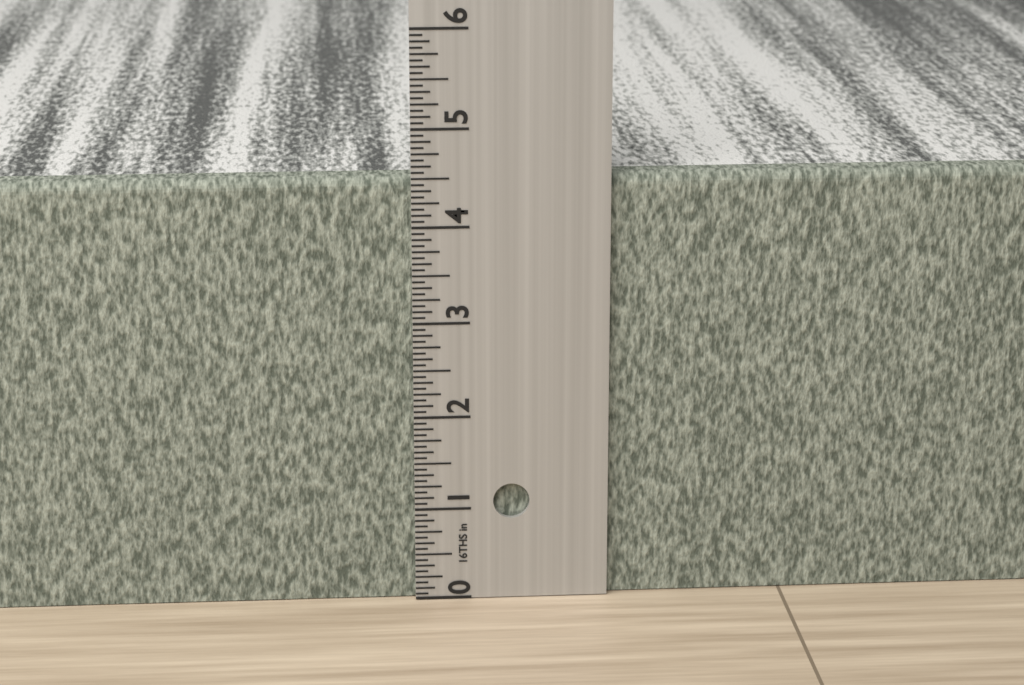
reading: 4.5000 in
